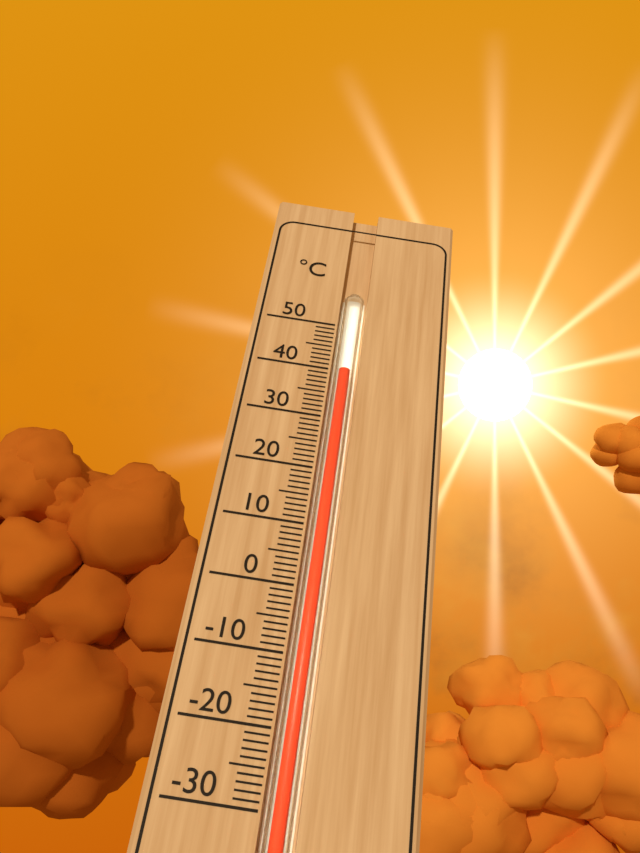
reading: 40 °C
